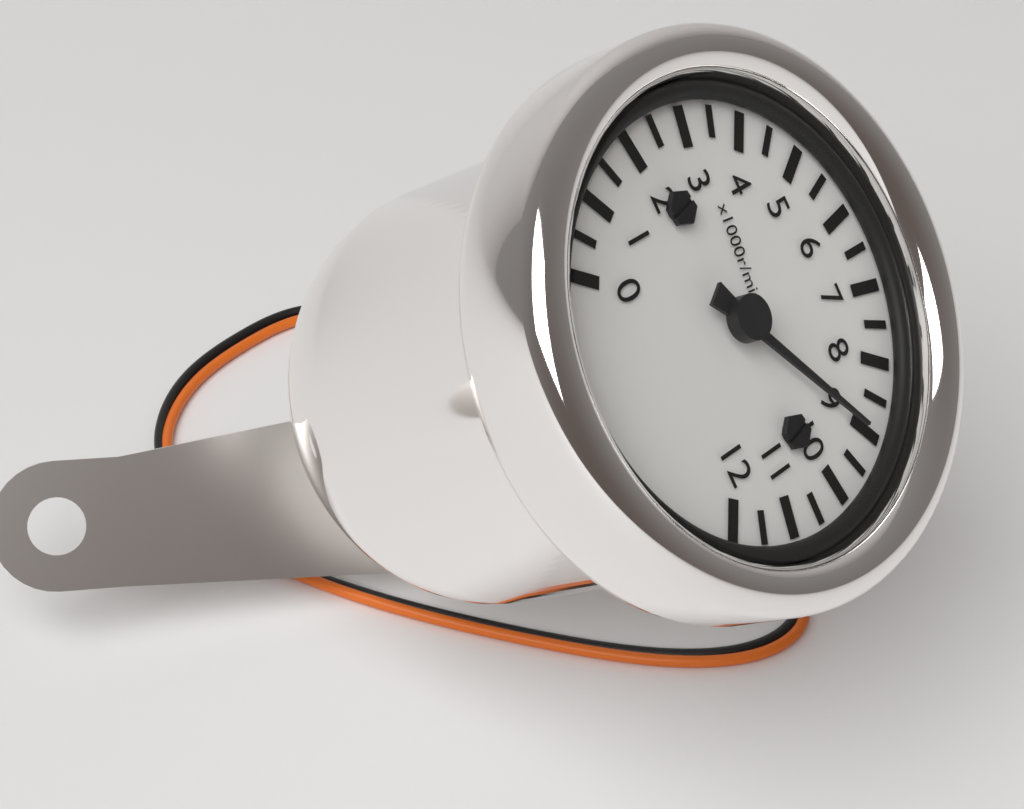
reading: 9000 r/min
